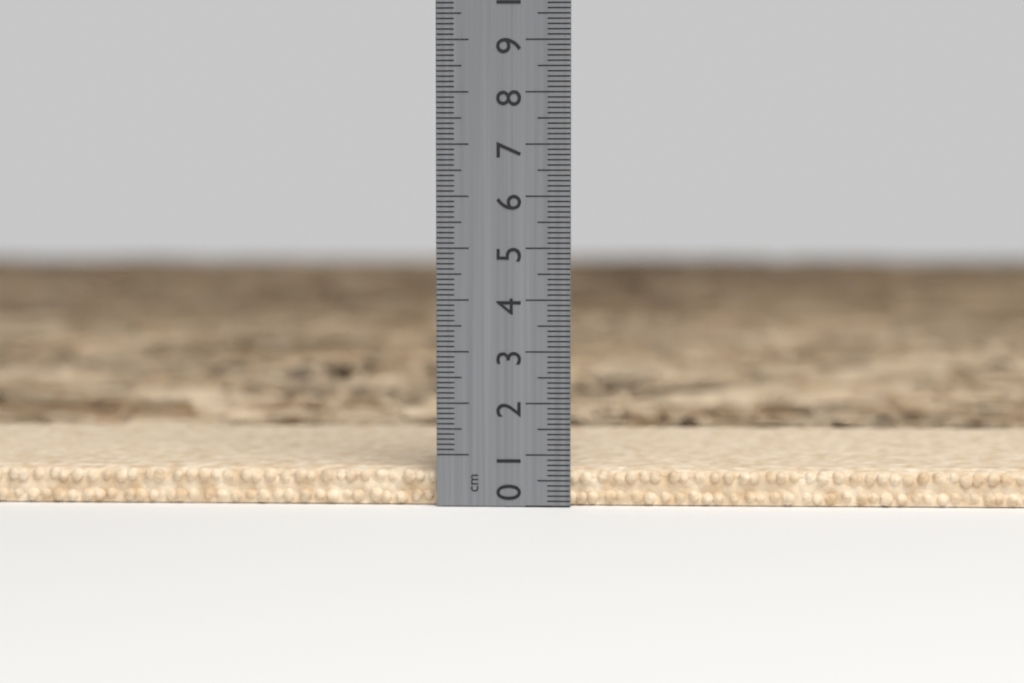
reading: 0.7 cm
